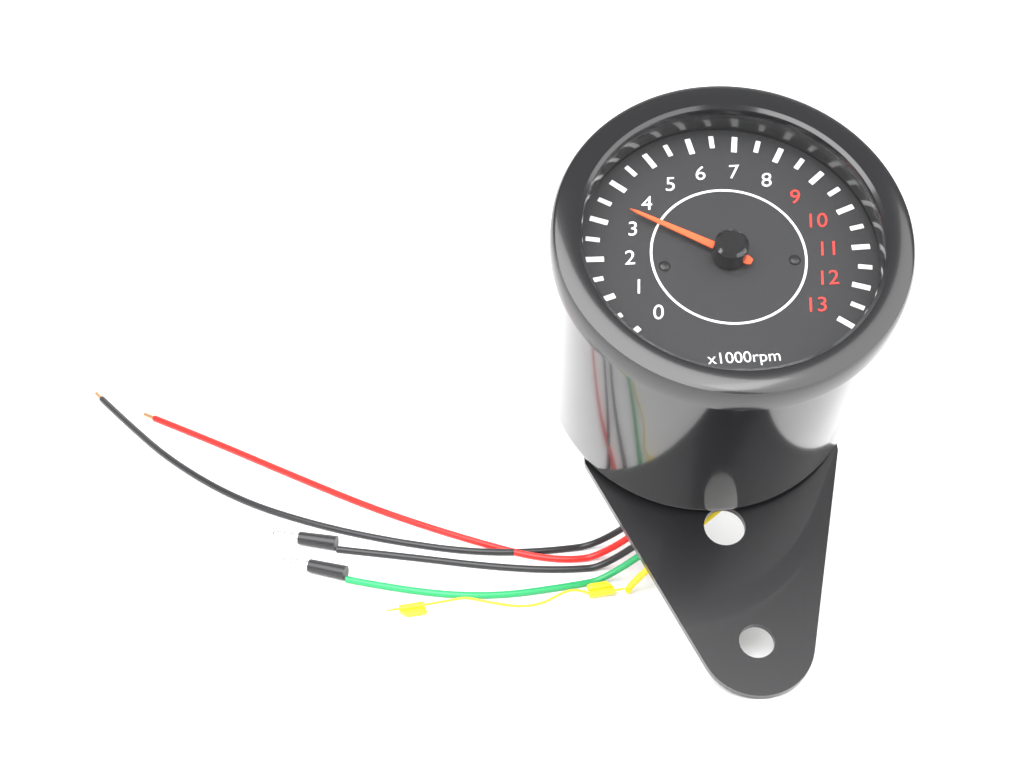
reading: 3.5 x1000rpm
